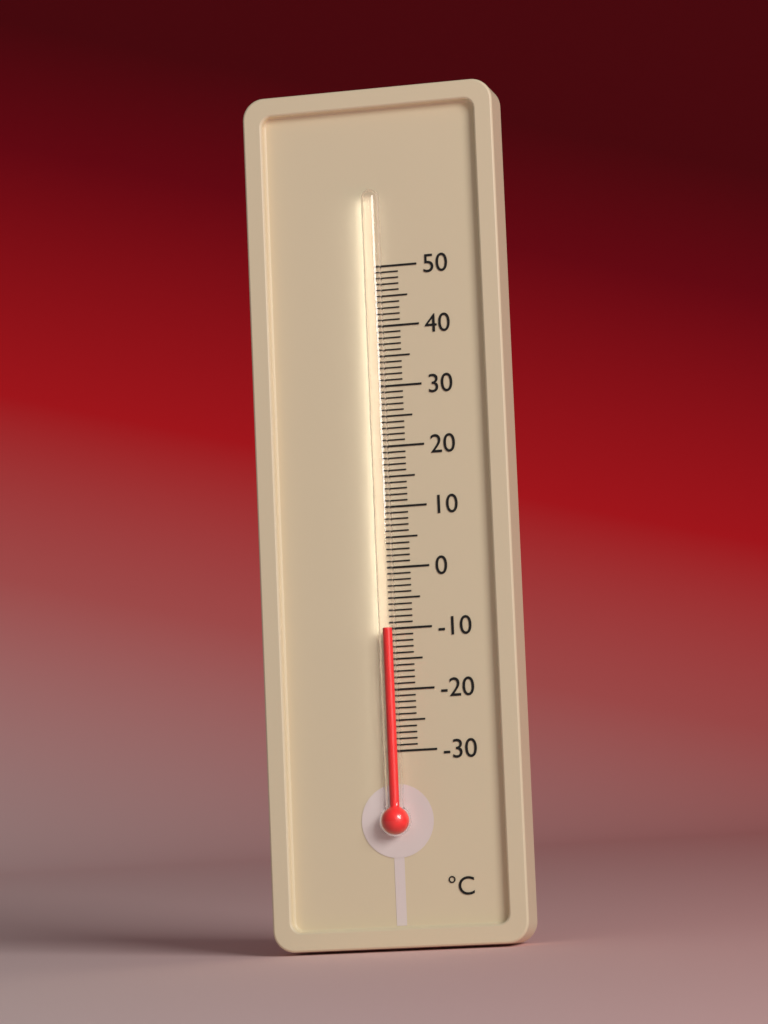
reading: -10 °C
